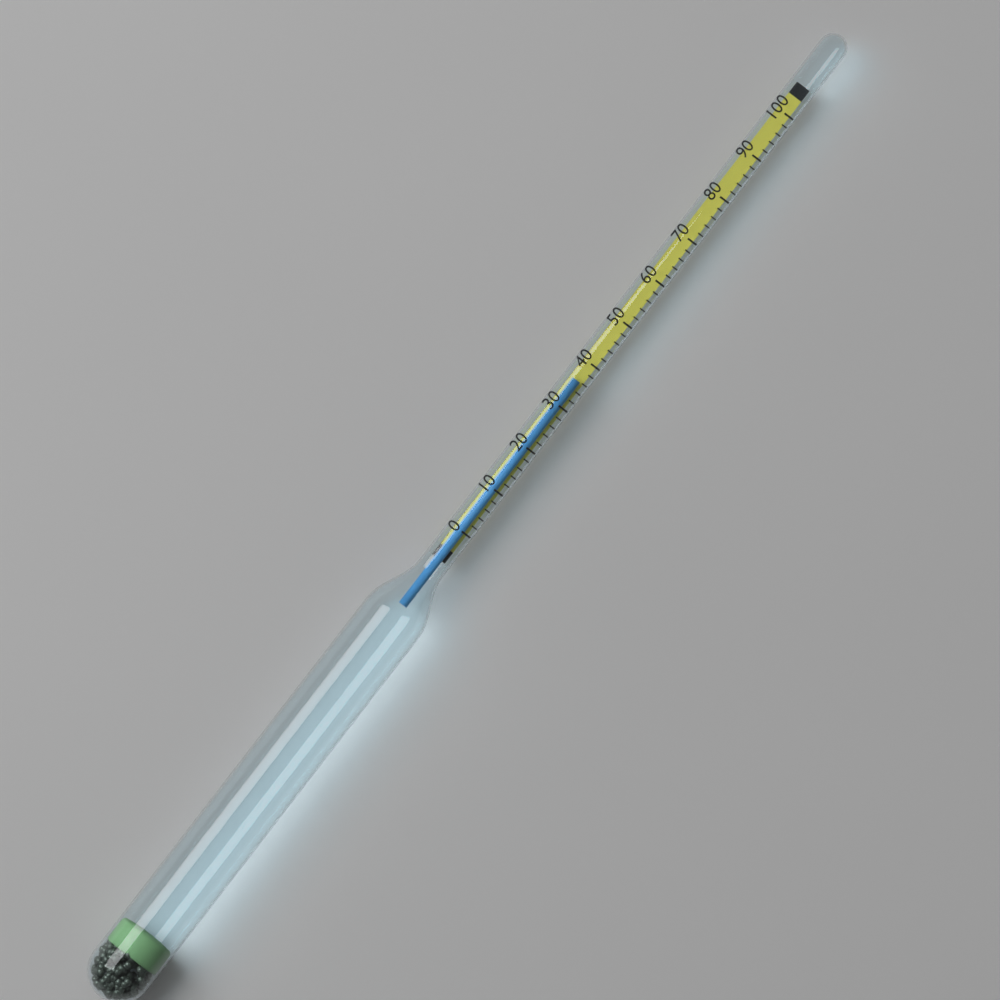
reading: 36 (no unit)
